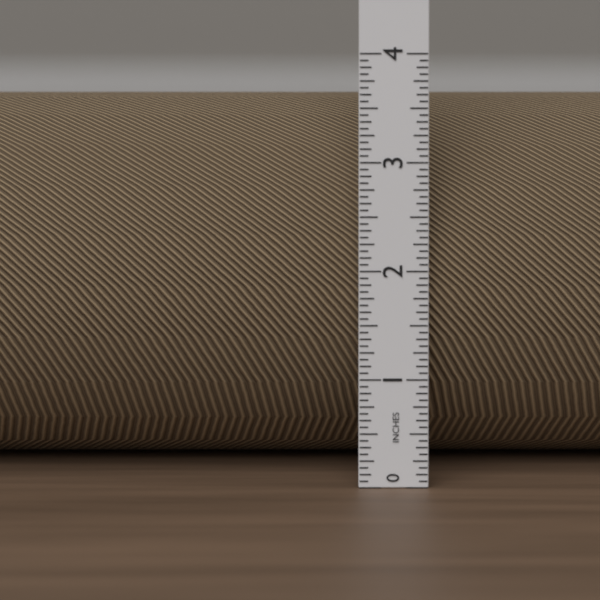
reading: 3.6875 in
